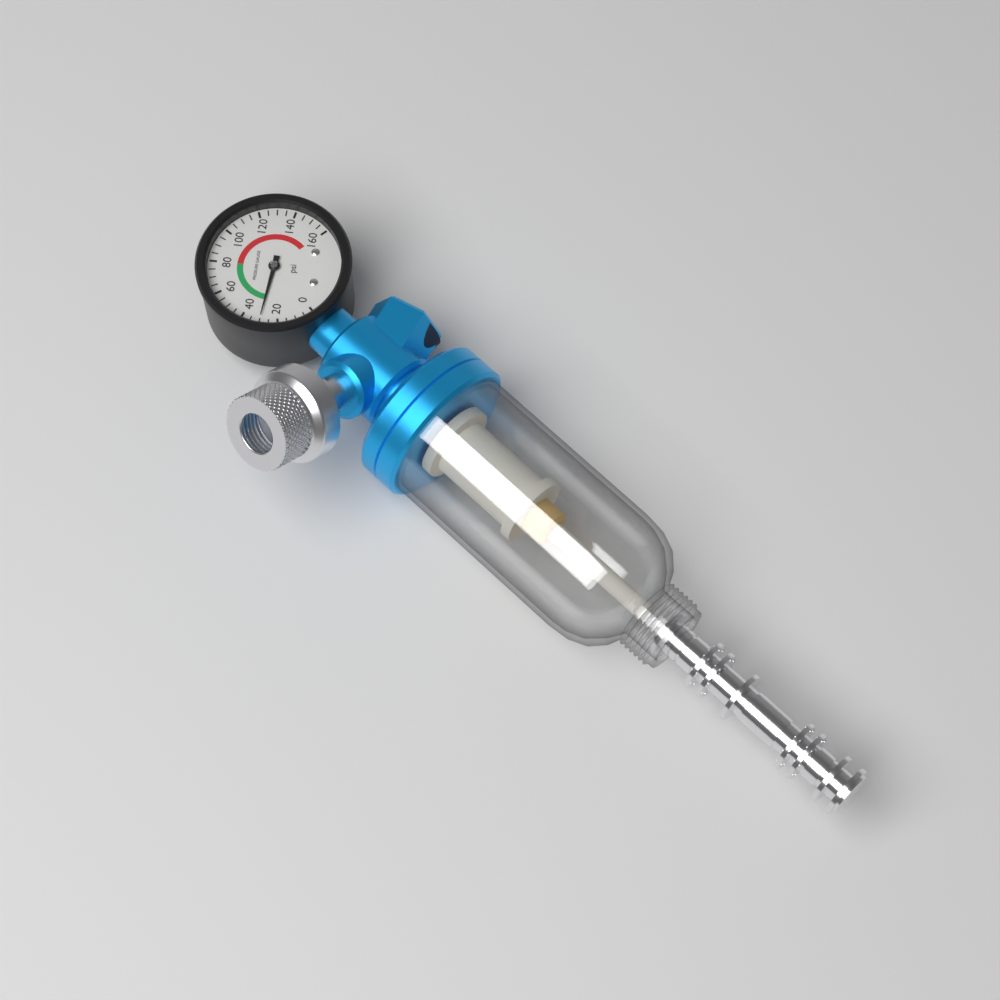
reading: 30 psi
